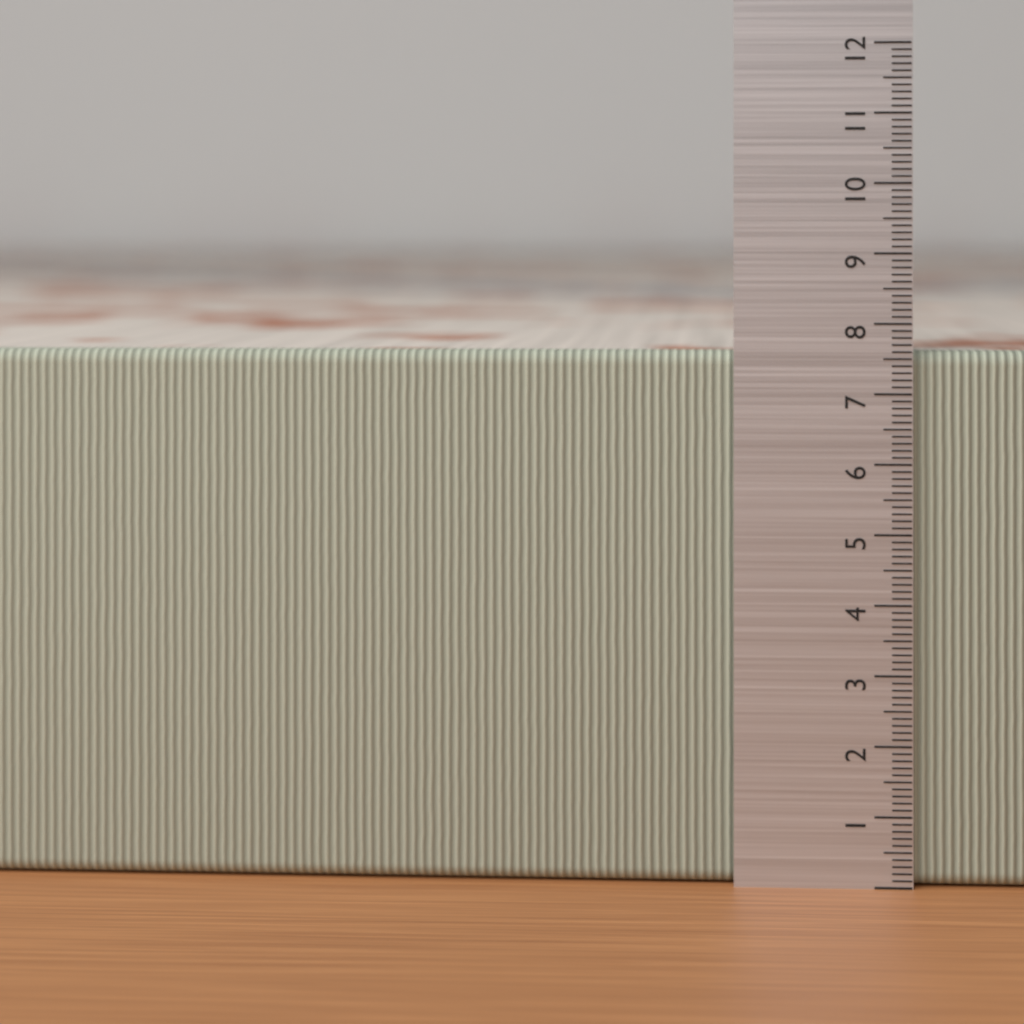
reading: 7.6 (no unit)
